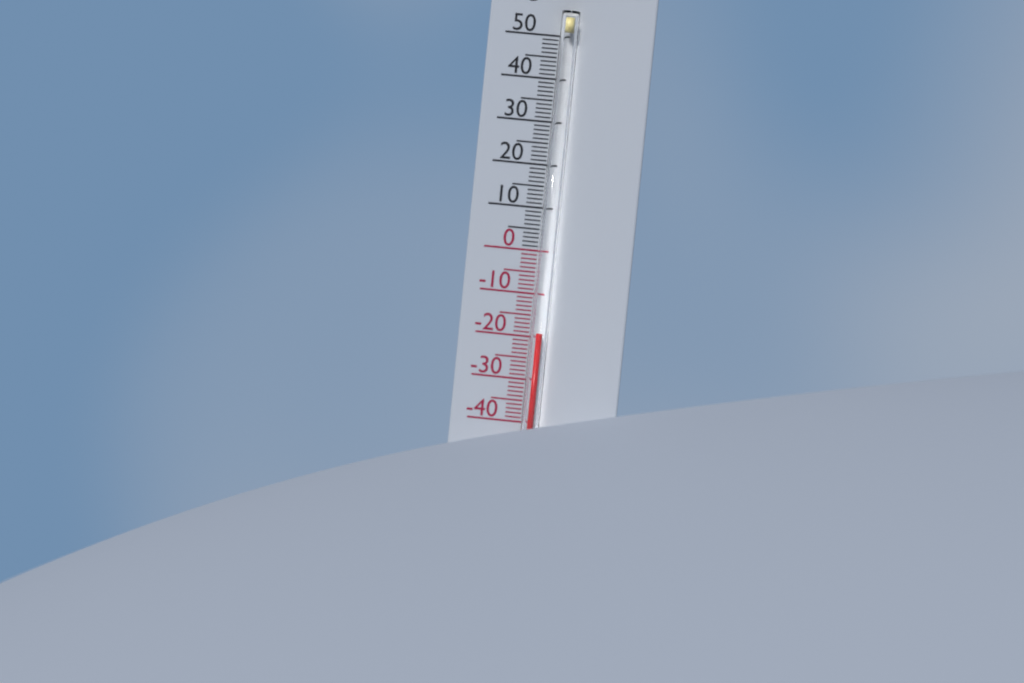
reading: -19 °C
